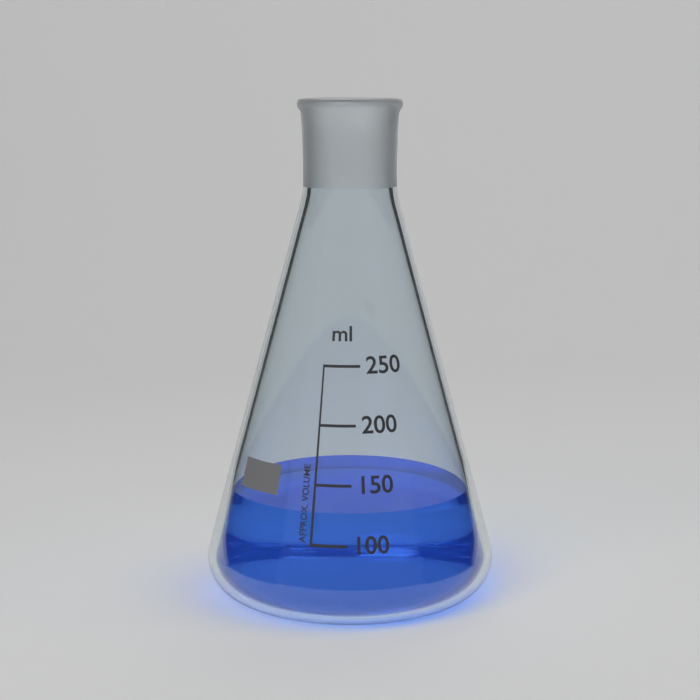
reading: 125 ml
